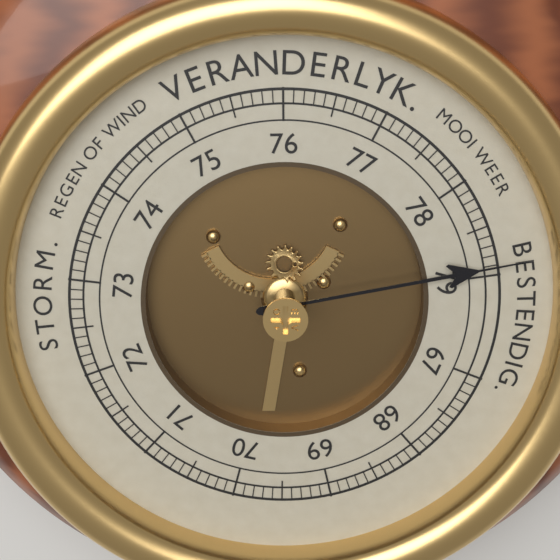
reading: 78.9 (no unit)
